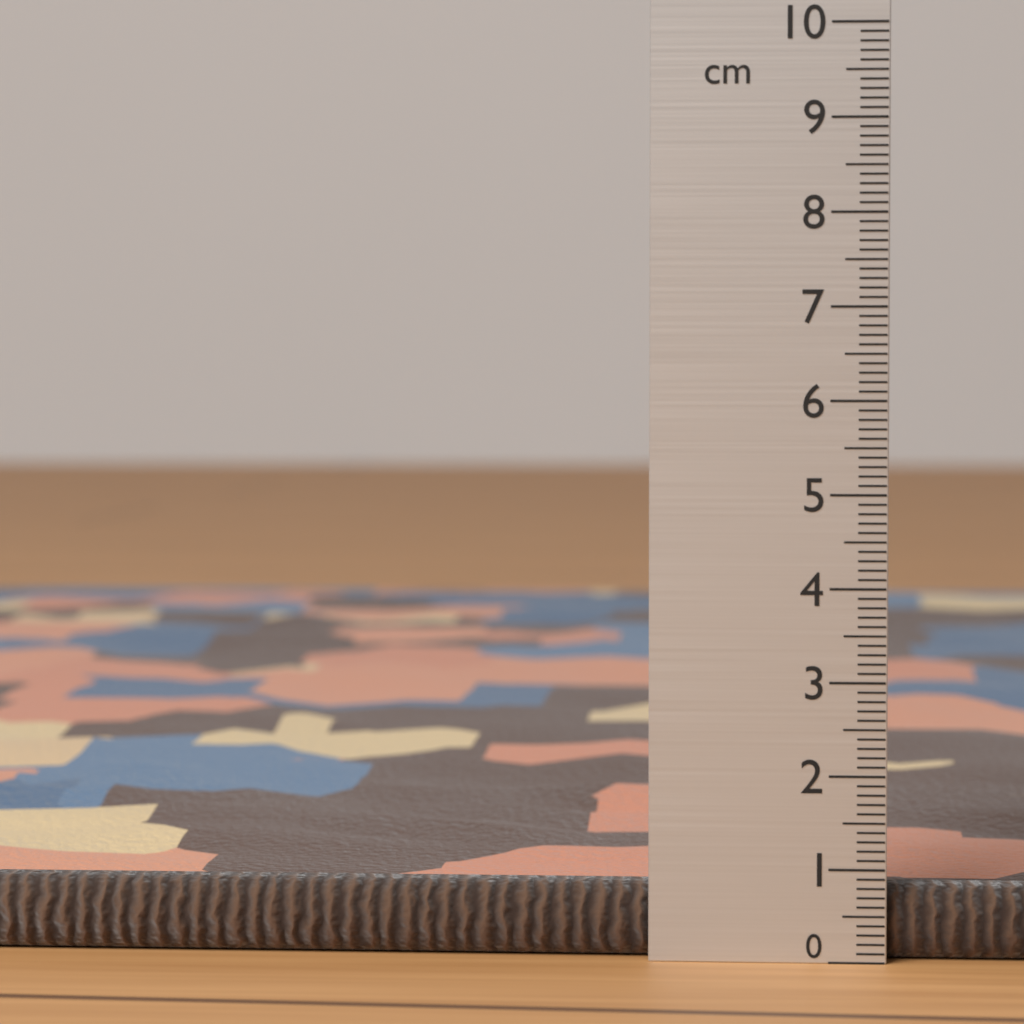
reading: 0.8 cm
